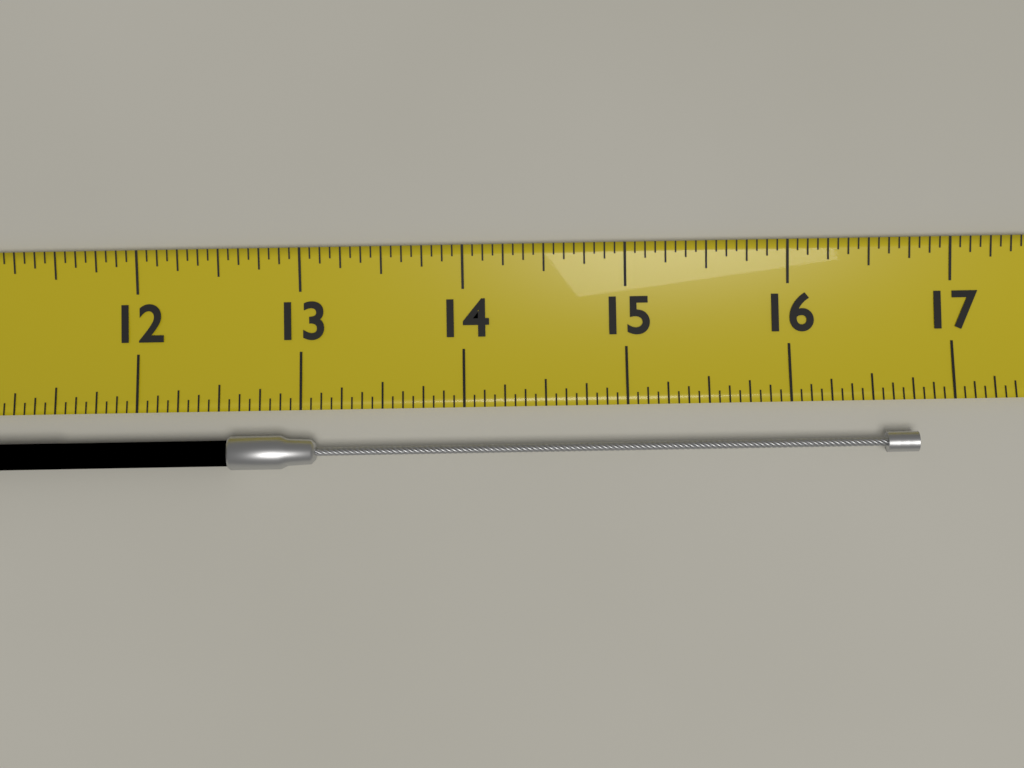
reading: 16.7500 (no unit)
